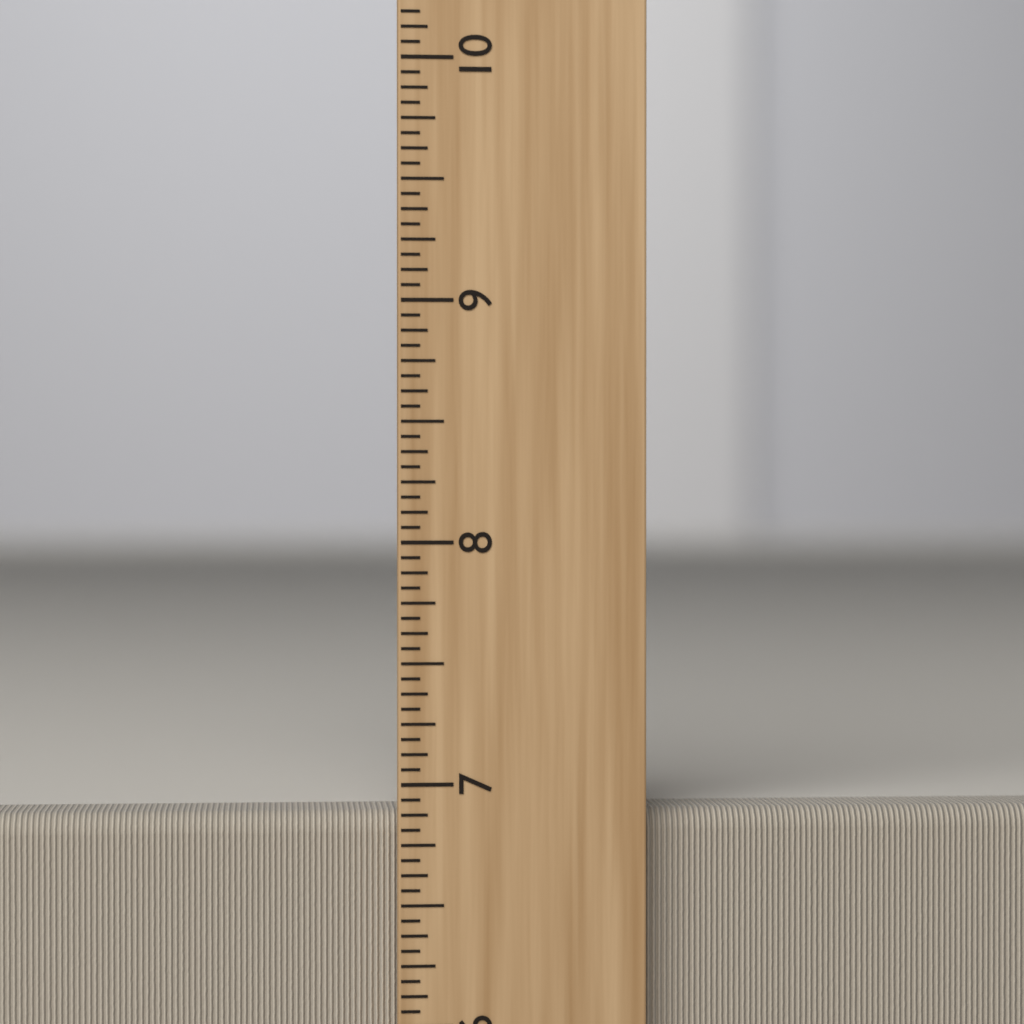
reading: 6.8750 inch
